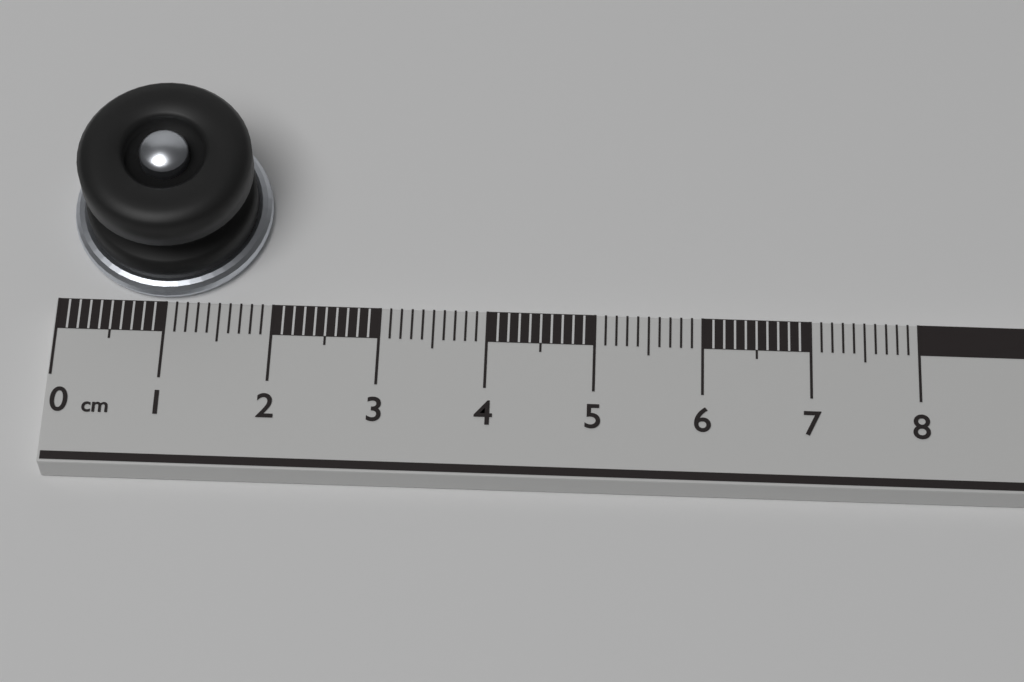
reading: 1.9 cm
